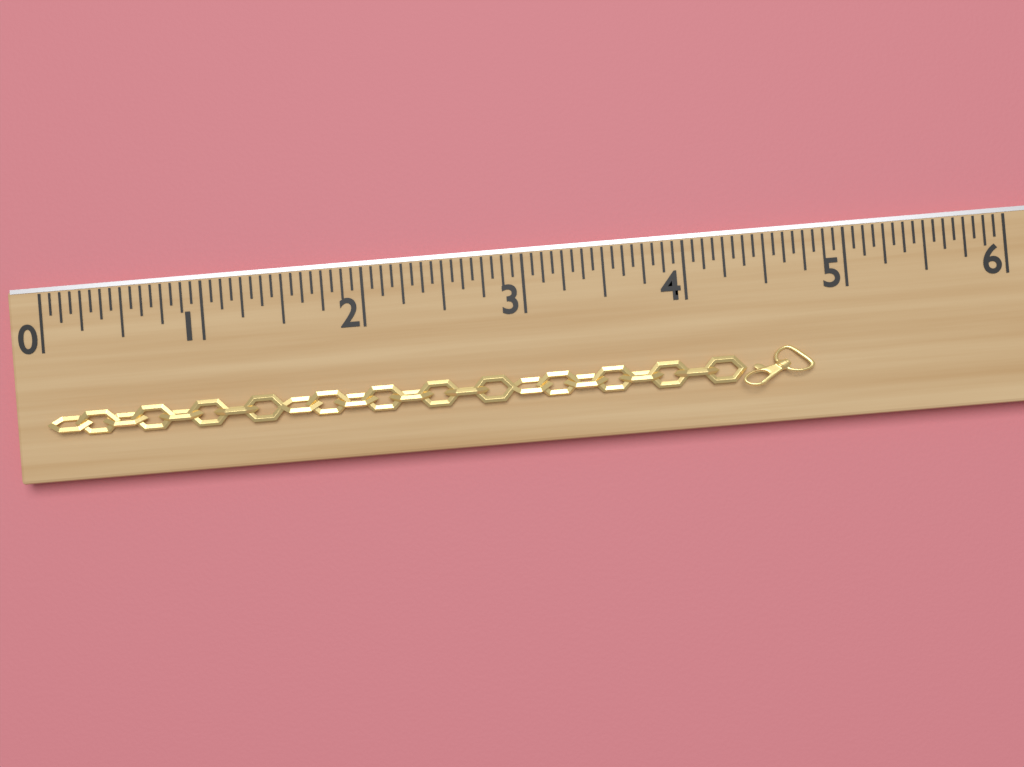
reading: 4.7500 (no unit)
